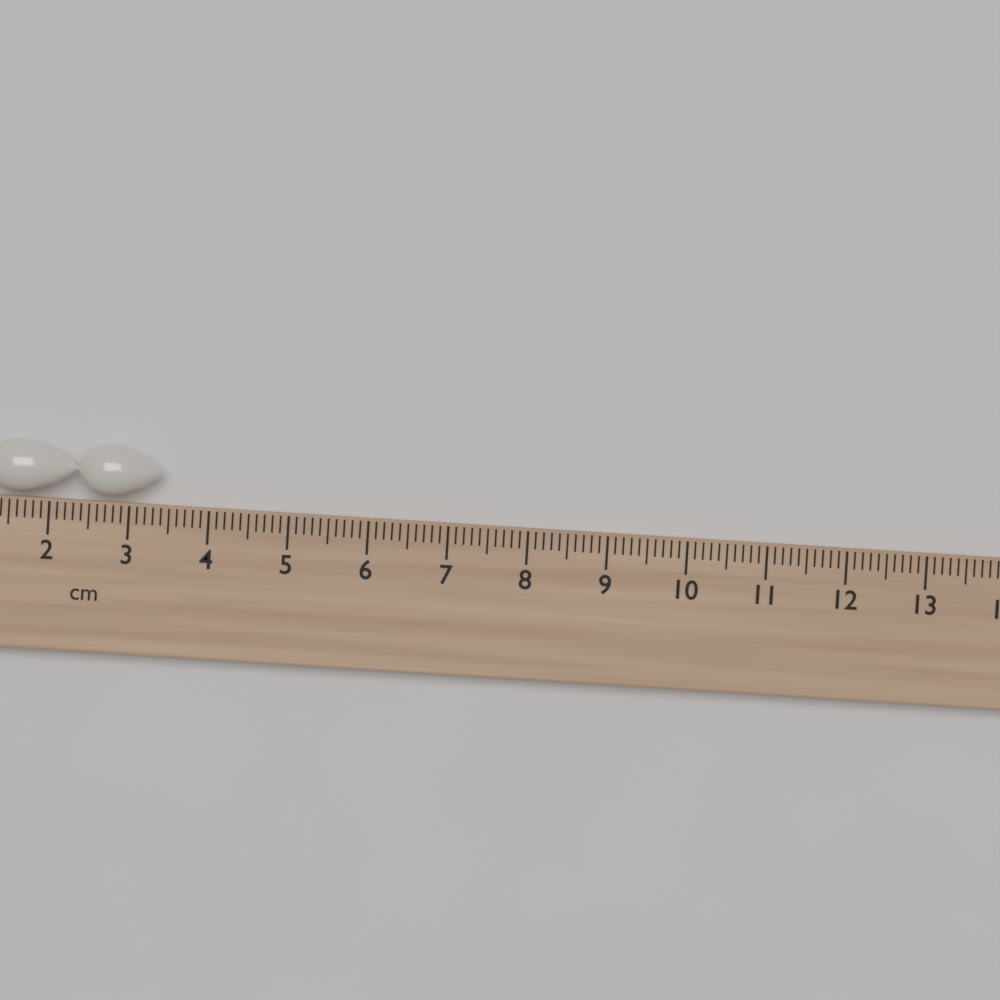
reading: 3.4 cm
